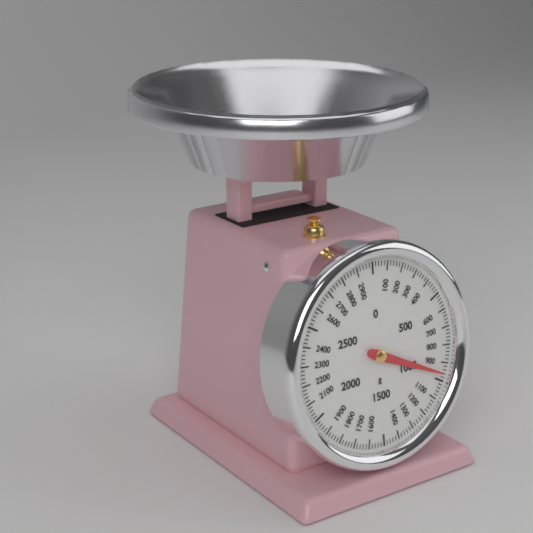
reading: 960 g
